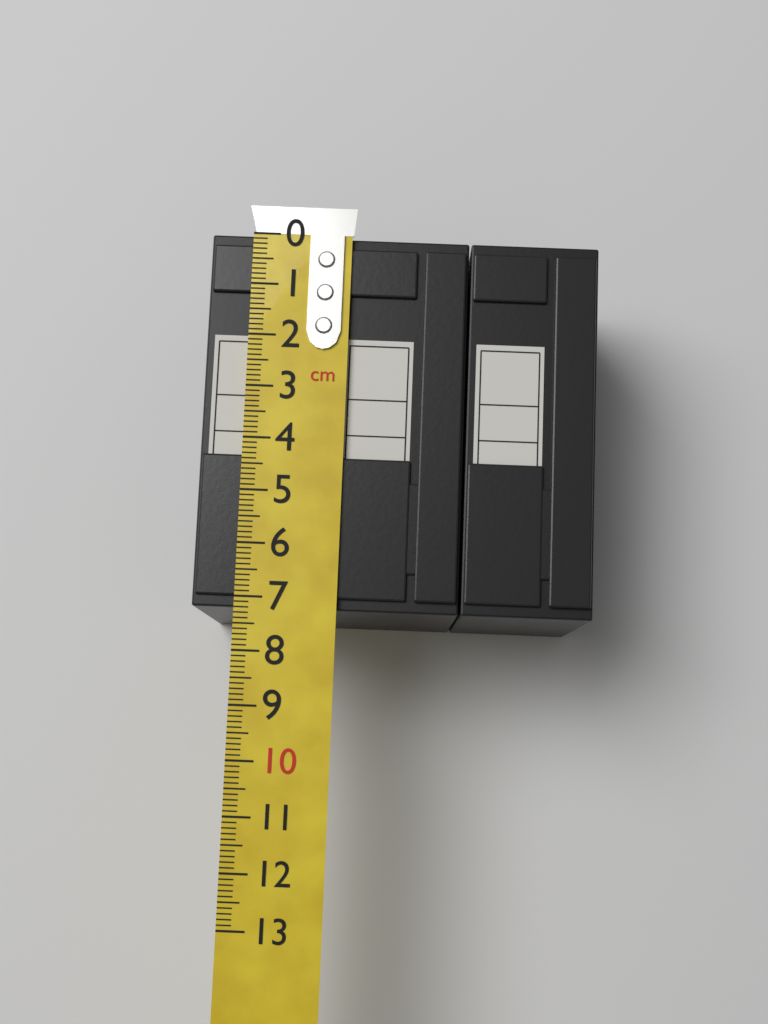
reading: 7.2 cm
